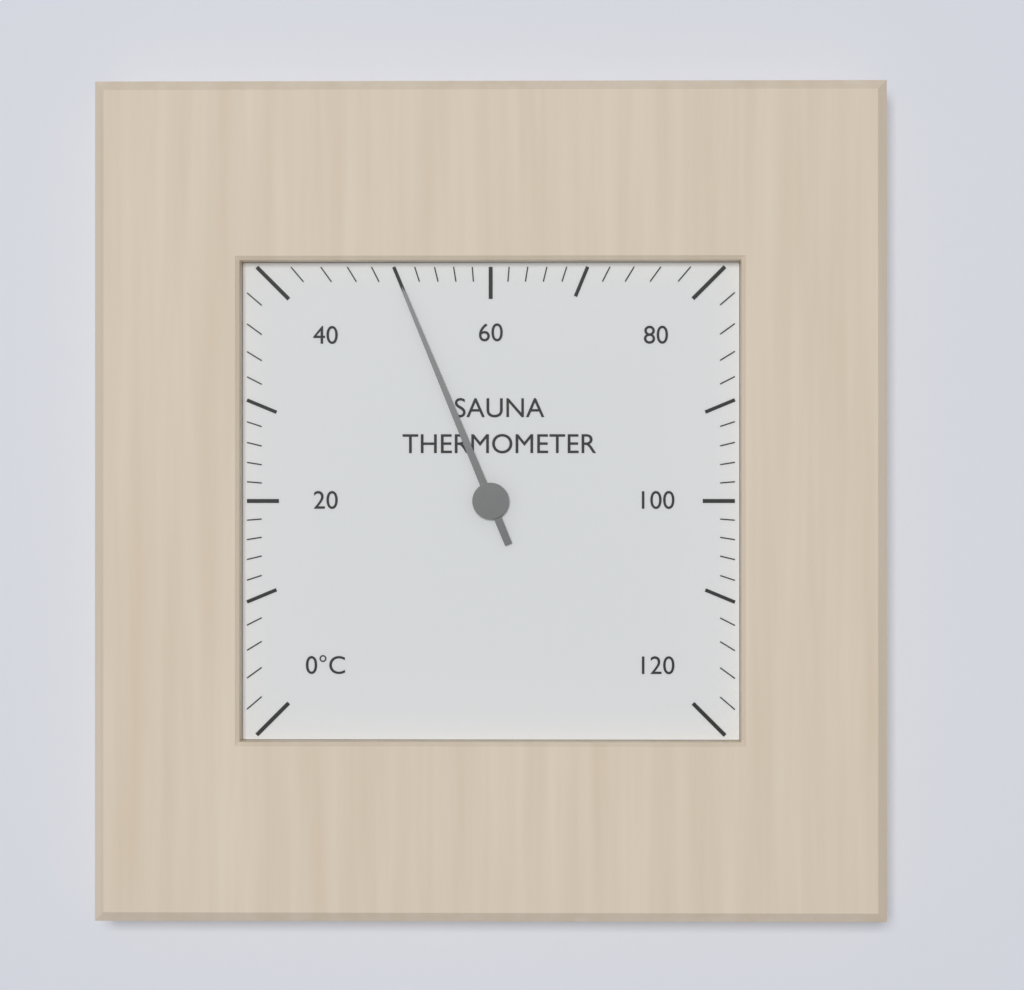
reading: 50 °C
